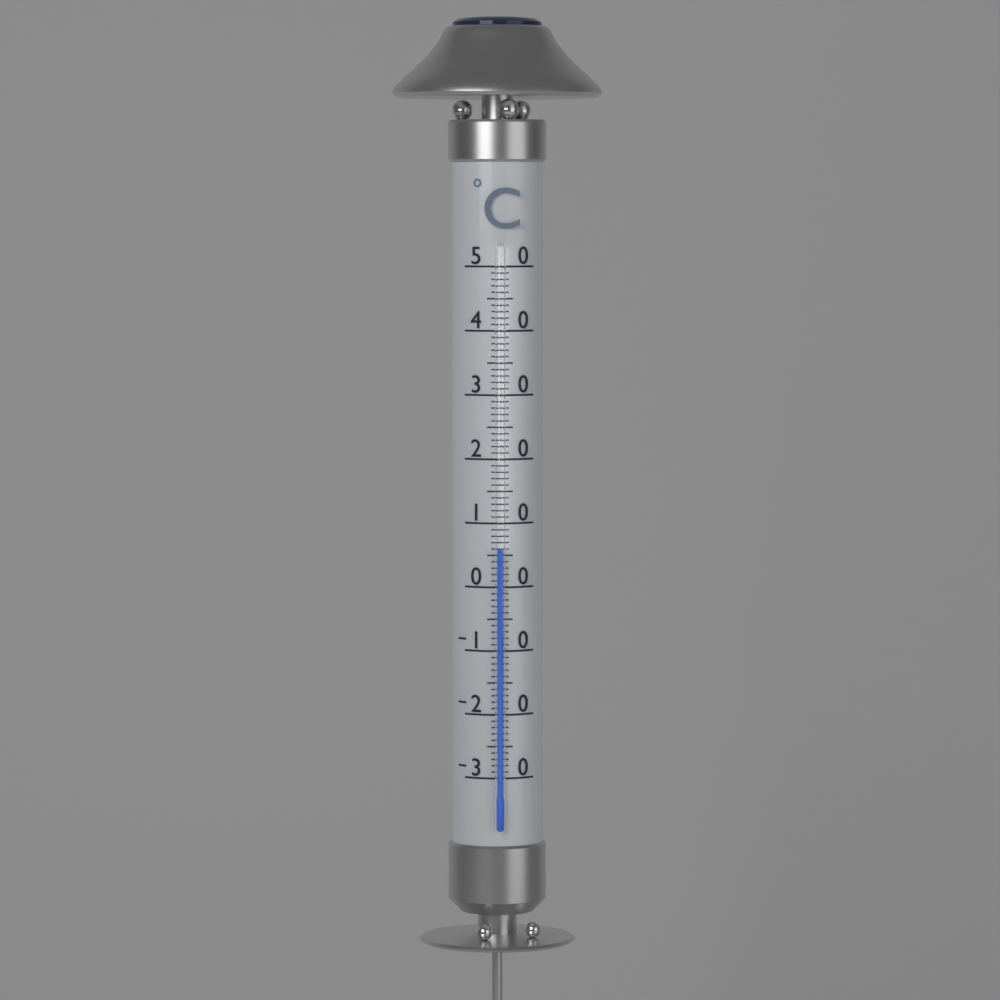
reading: 6 °C
